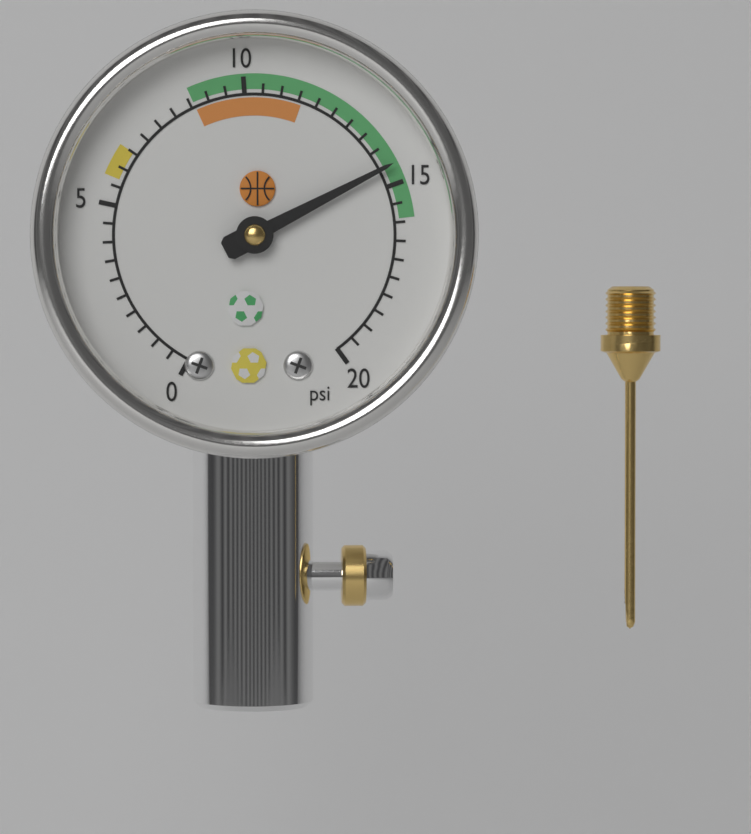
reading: 14.5 psi
